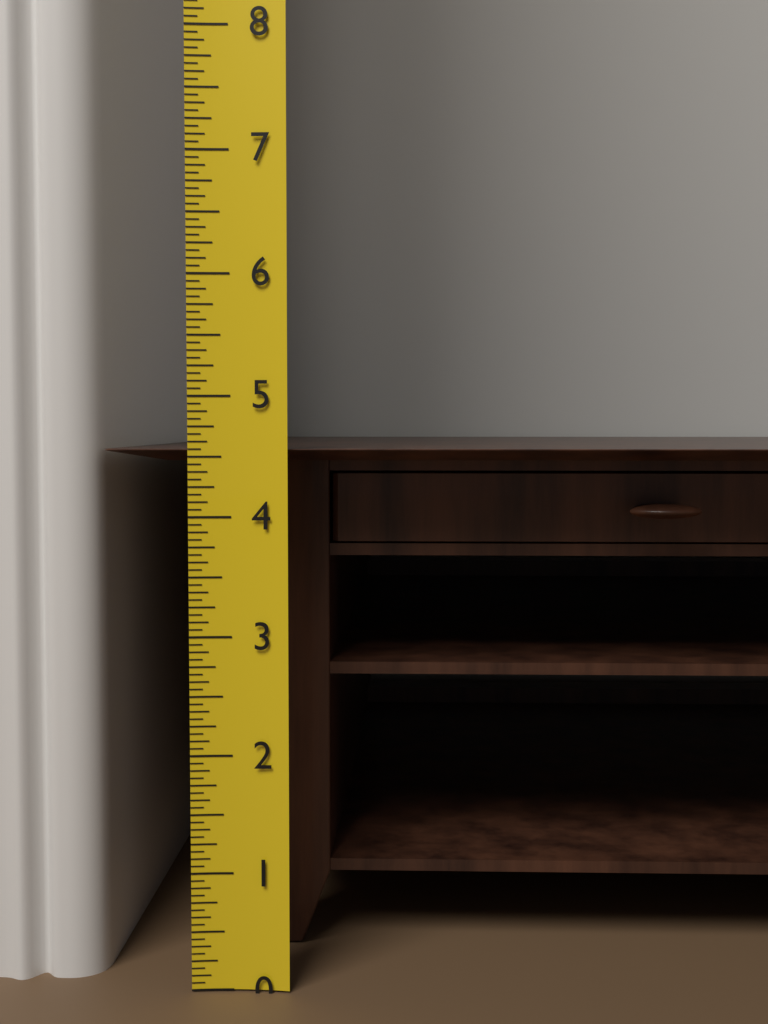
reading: 4.5625 (no unit)
